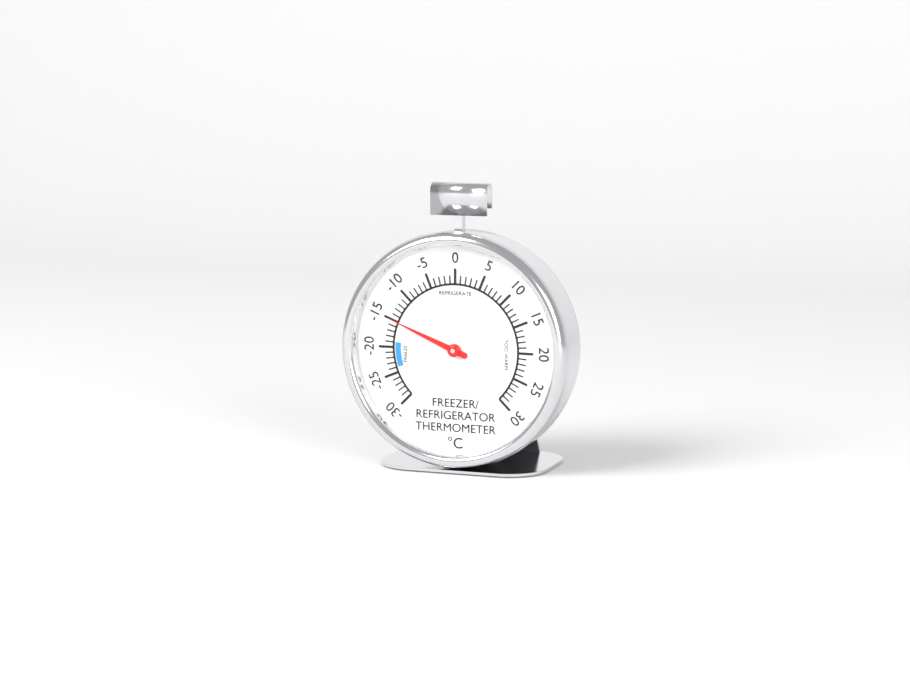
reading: -15 °C
